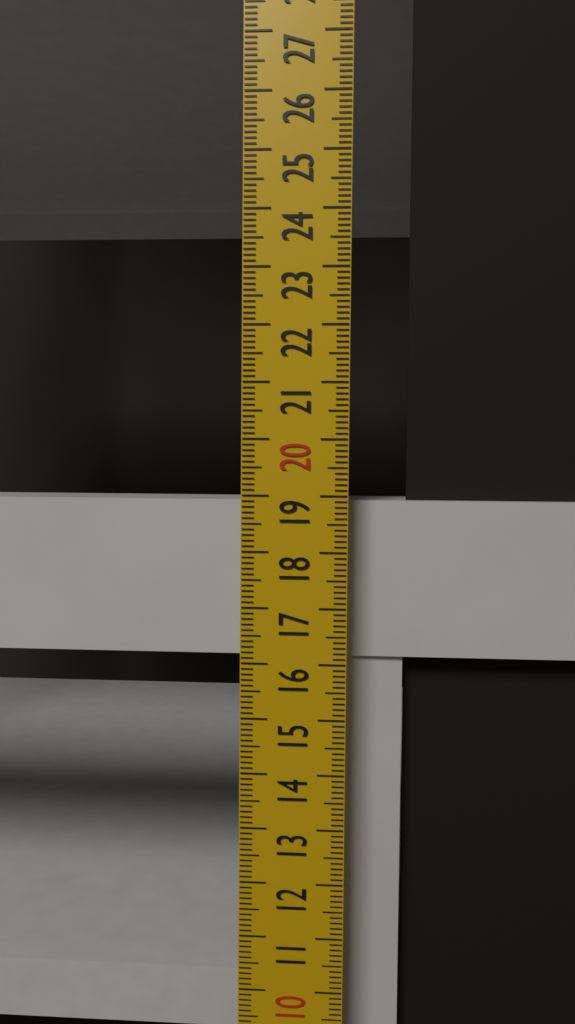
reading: 18.9 cm
